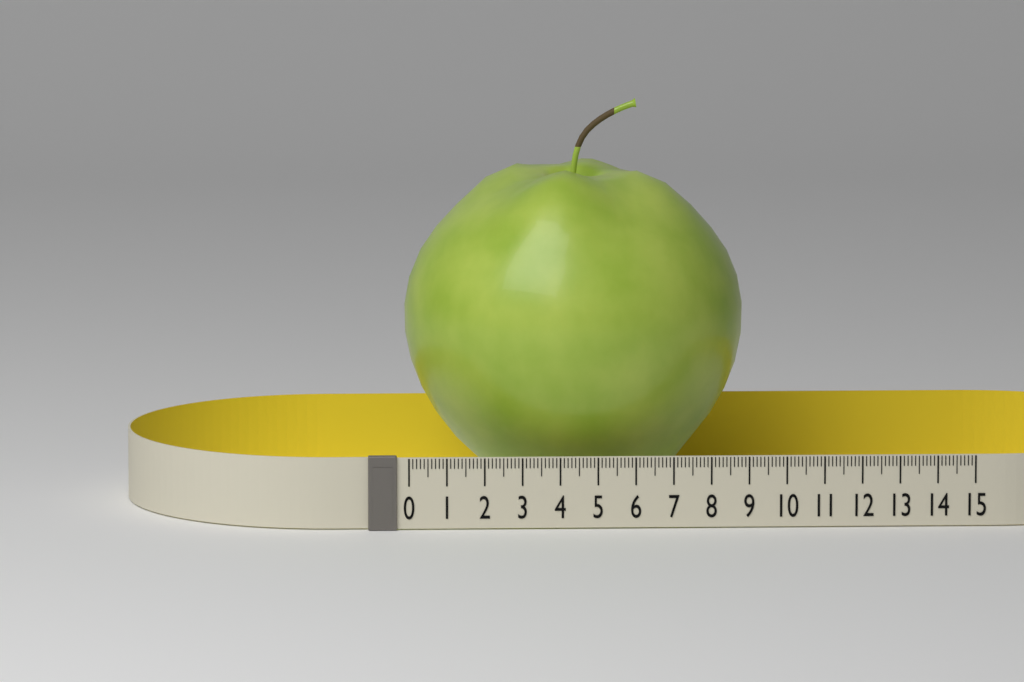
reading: 9.1 (no unit)
